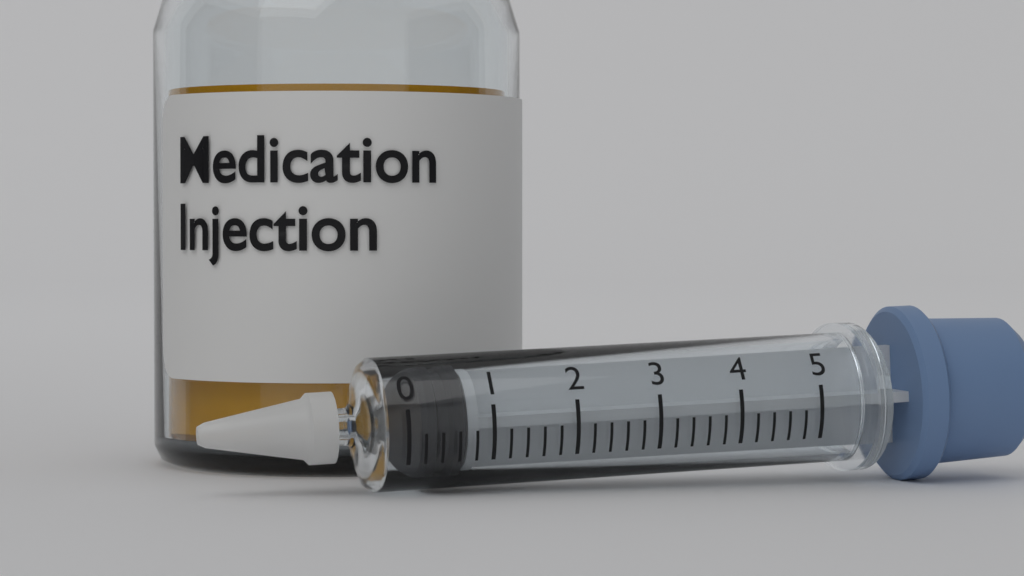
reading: 0.2 (no unit)
